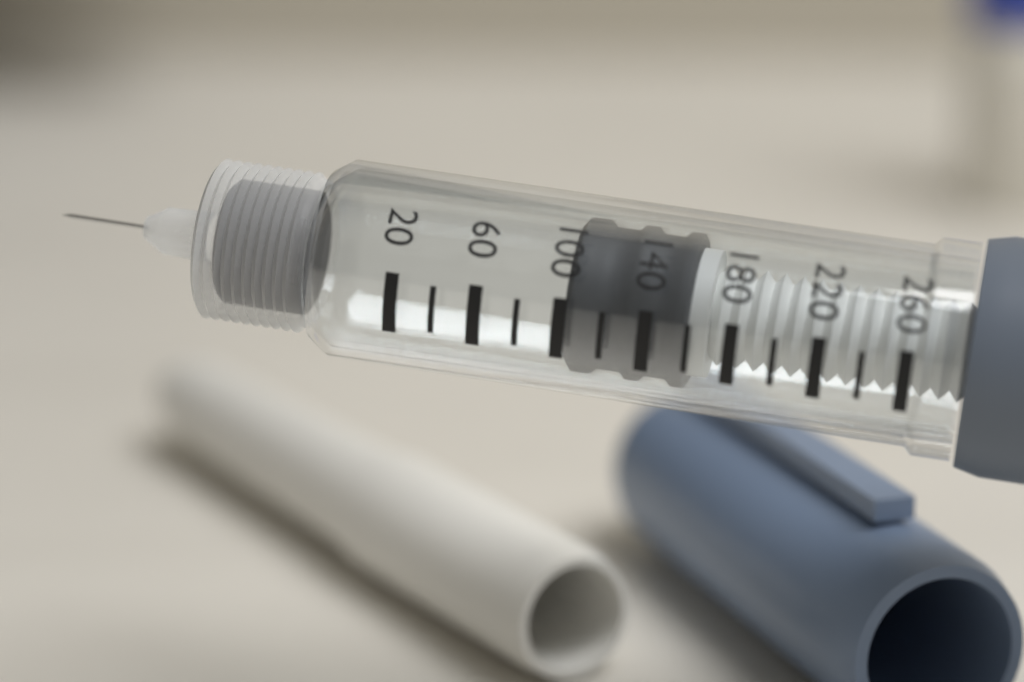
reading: 100 (no unit)
